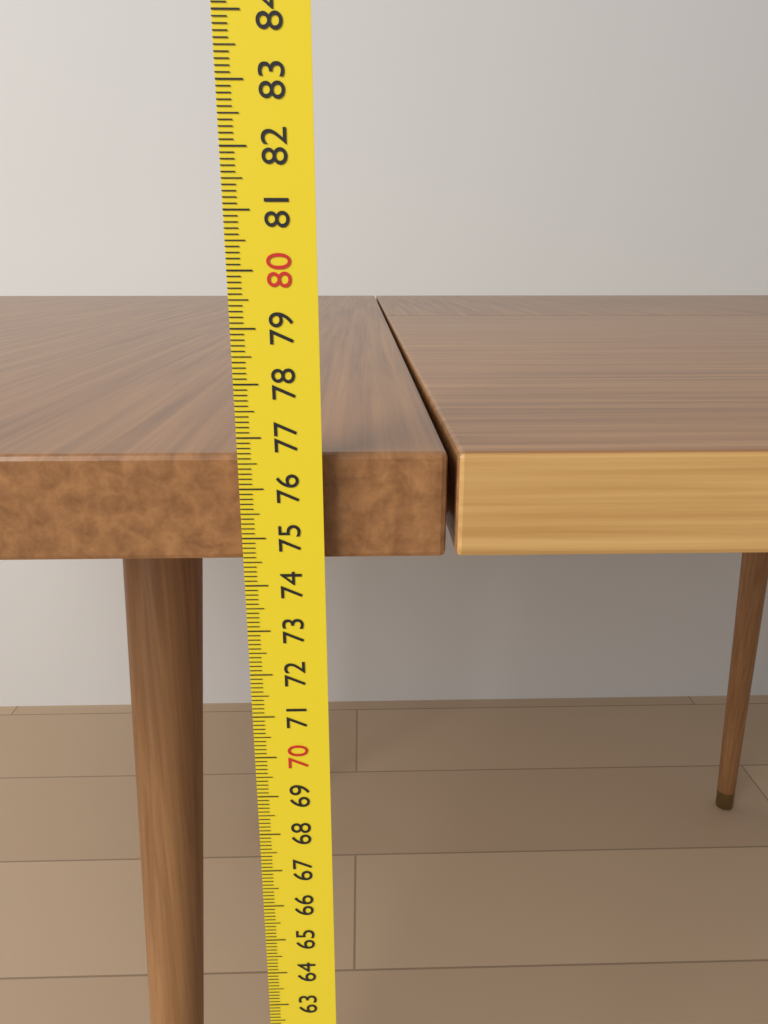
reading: 76.6 cm
